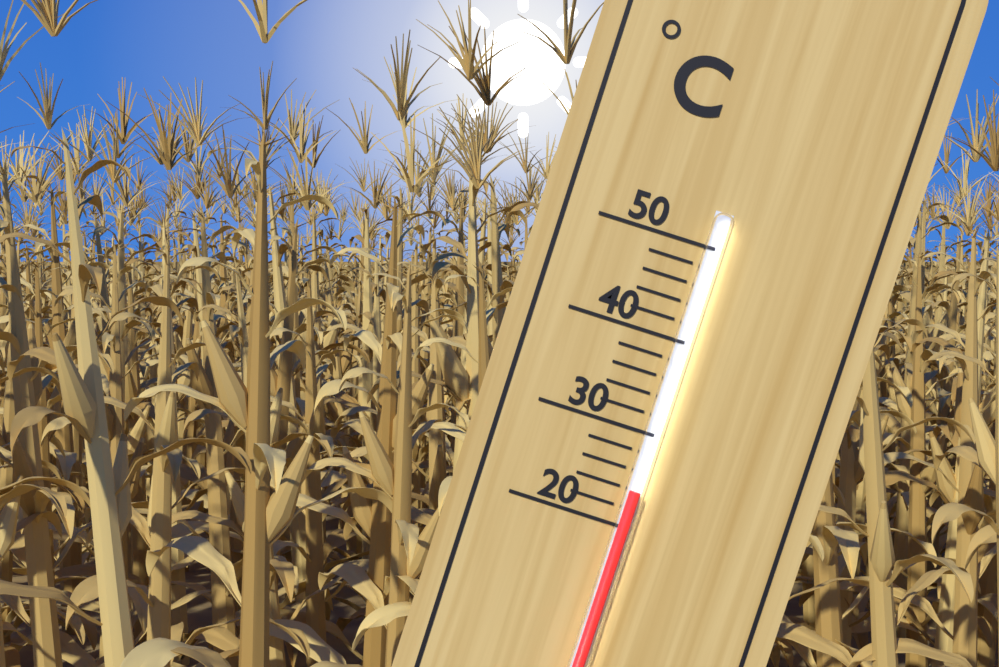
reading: 24 °C
